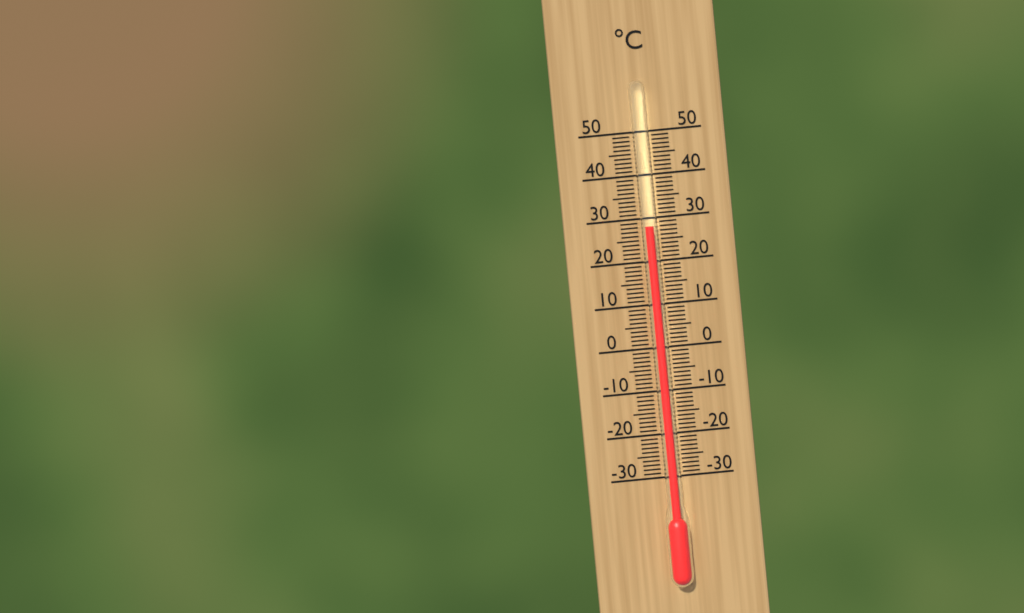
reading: 28 °C
